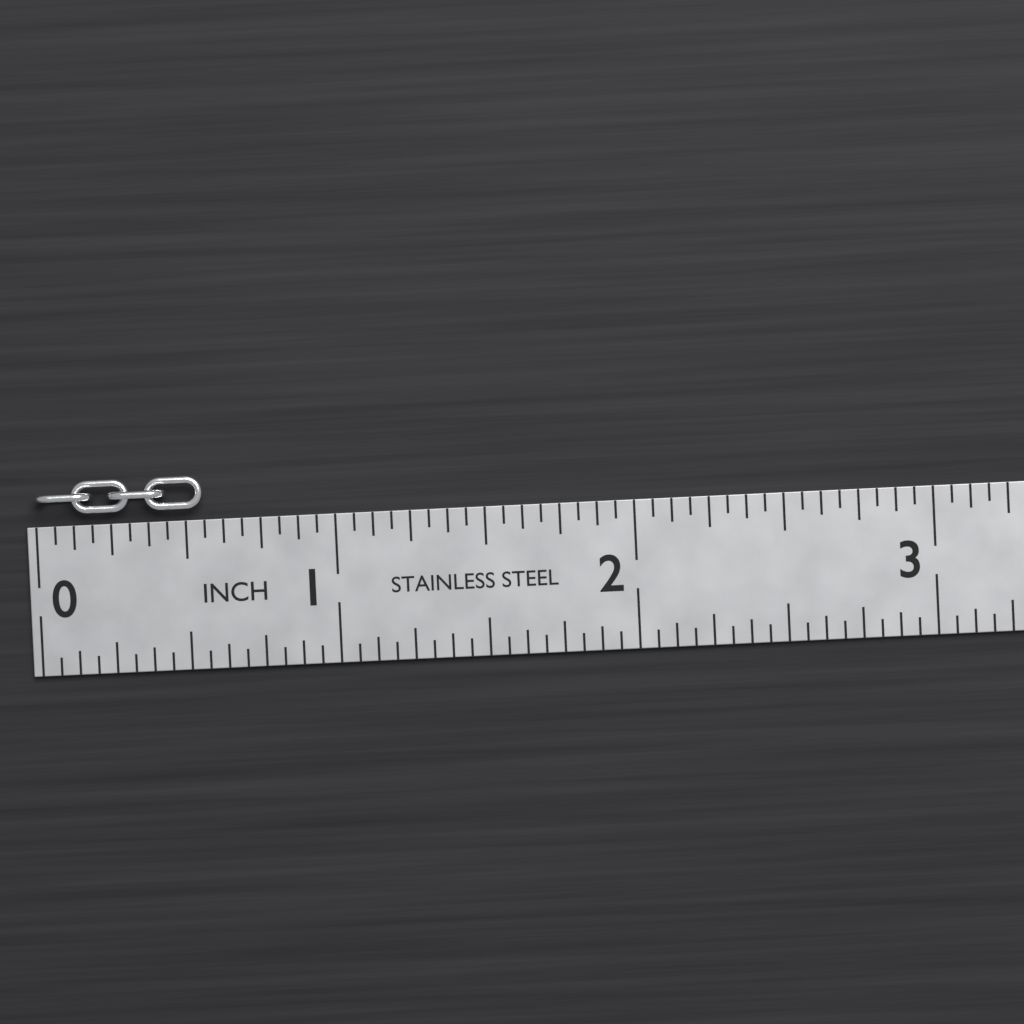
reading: 0.5625 in
